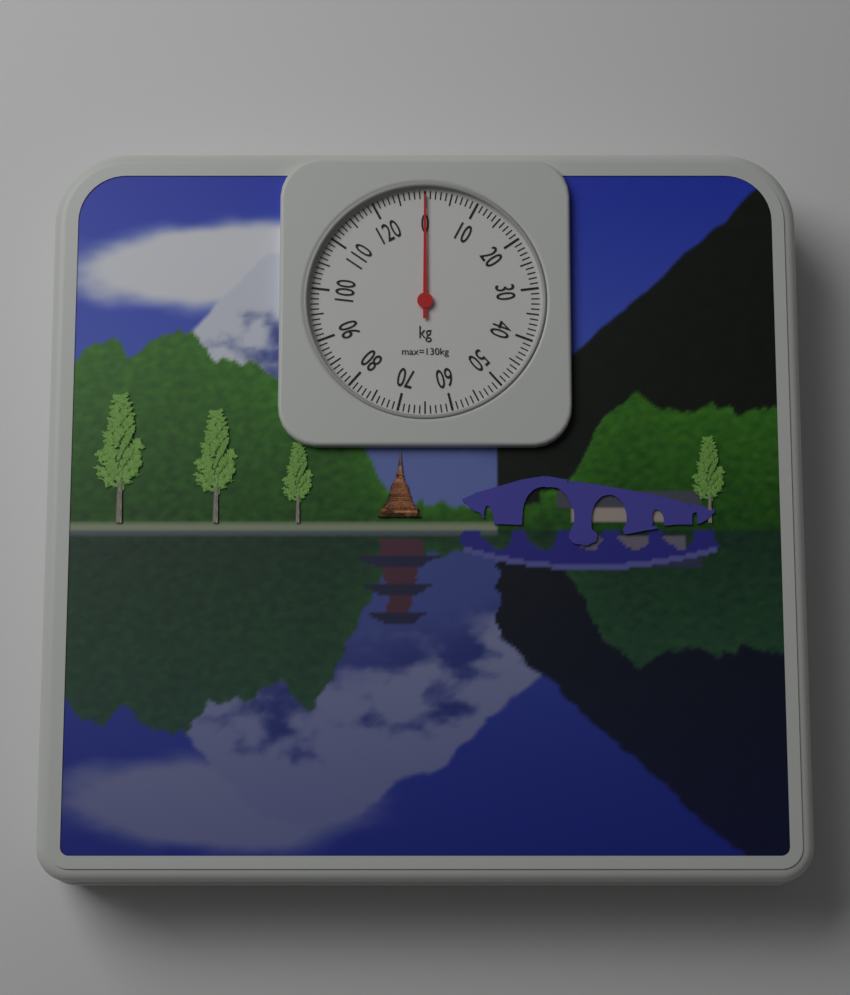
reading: 0 kg
